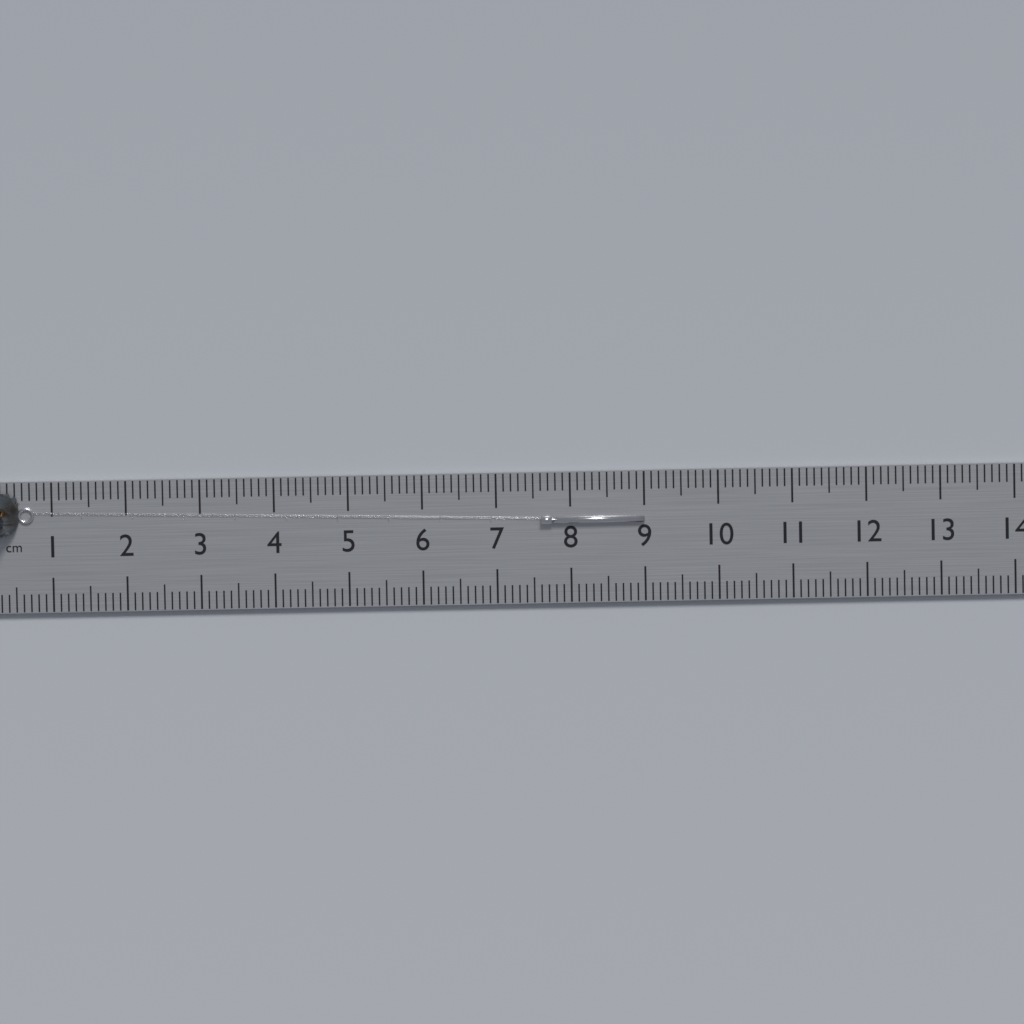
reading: 9.0 cm
